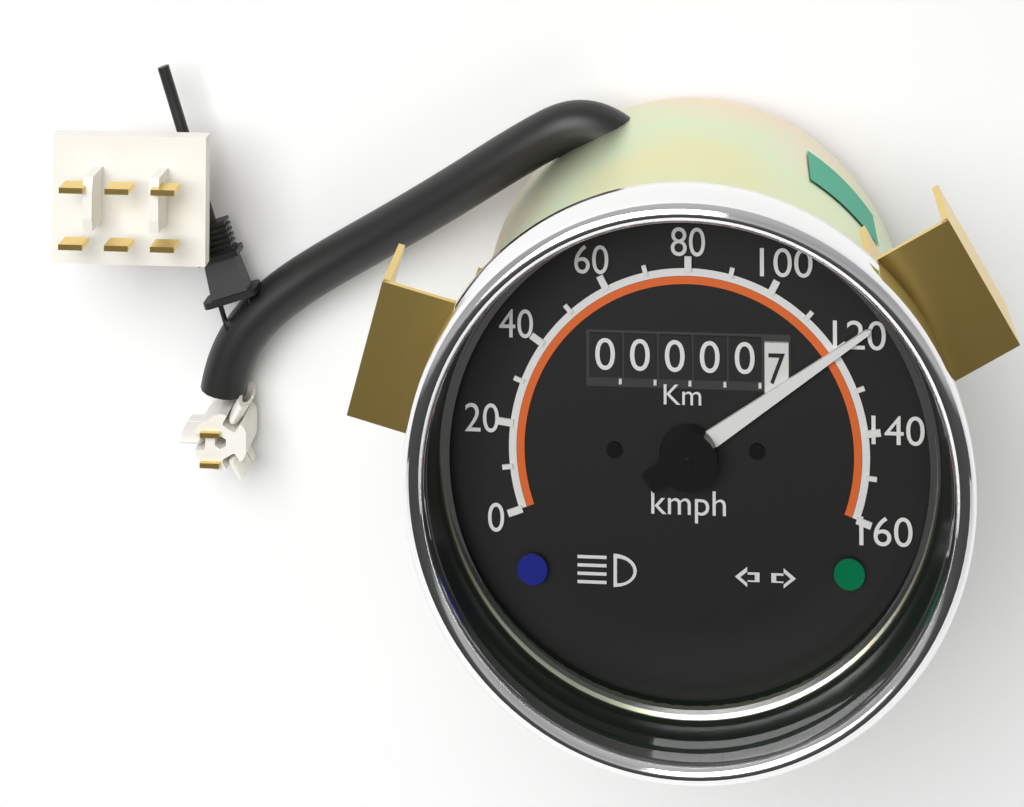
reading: 120 kmph
